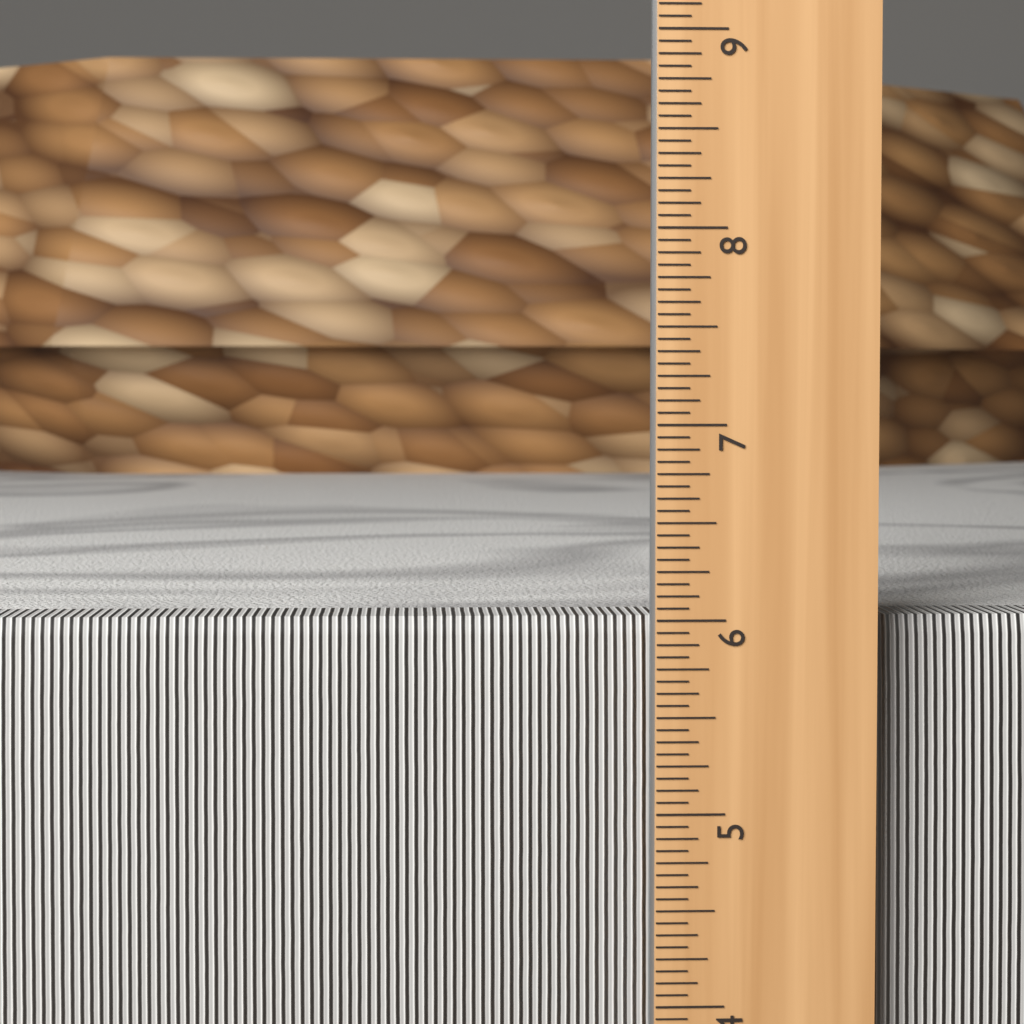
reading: 6.0000 in
